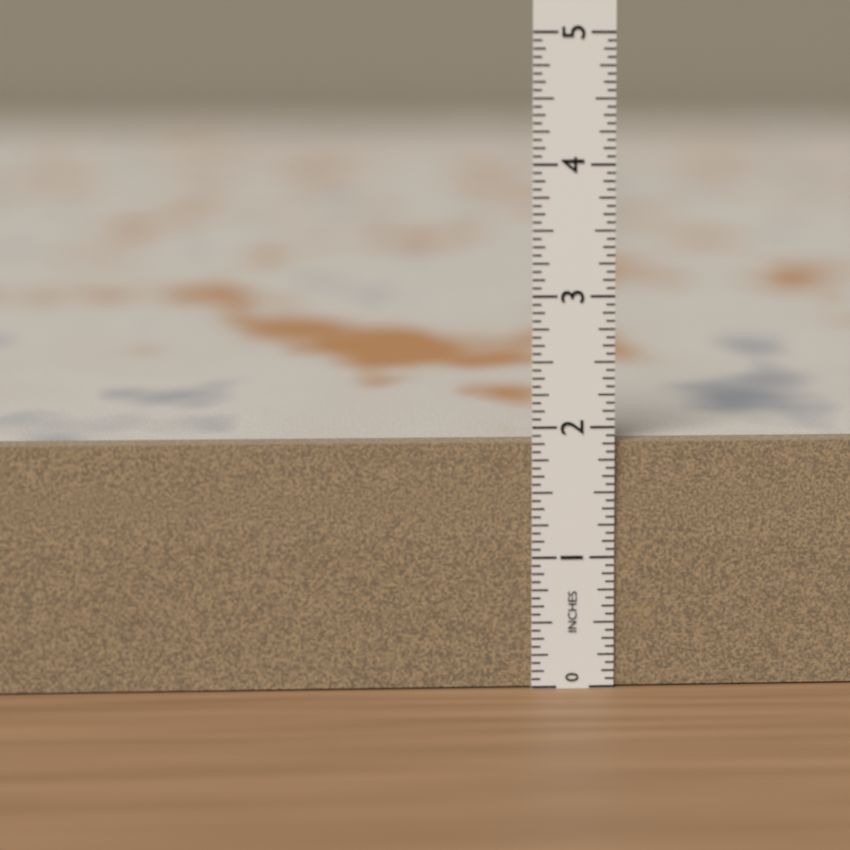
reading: 1.8750 in
